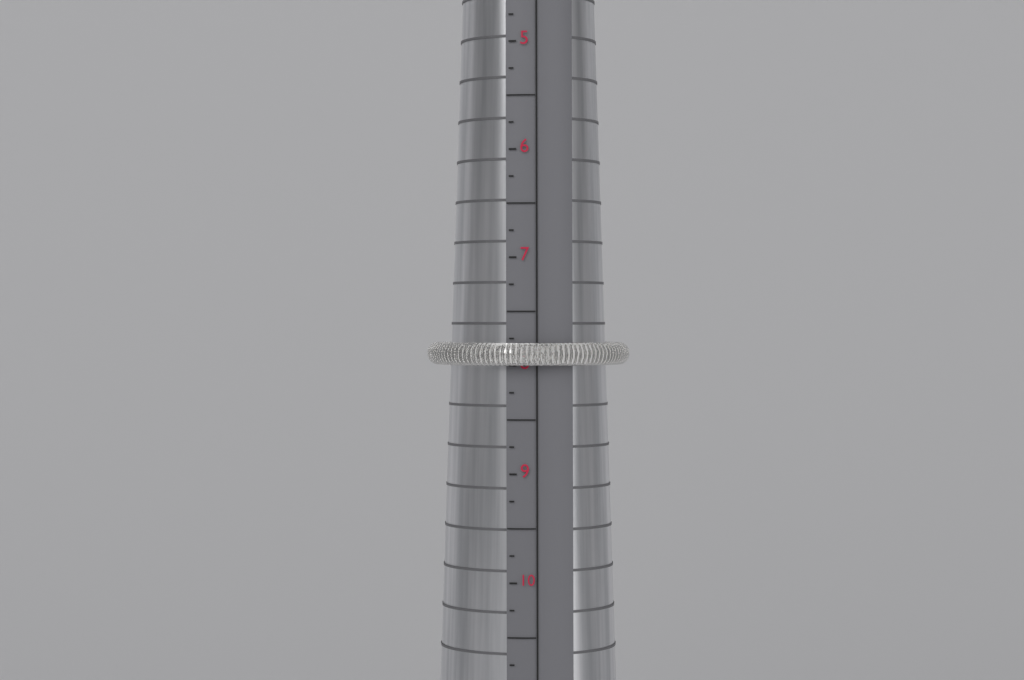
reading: 8.00 (no unit)
